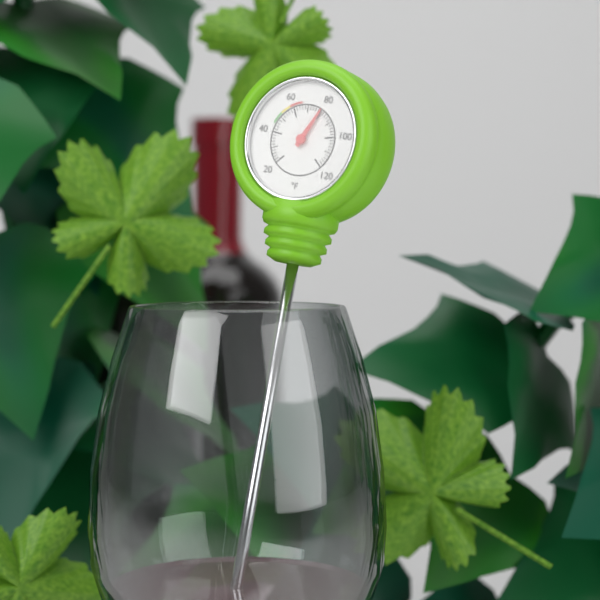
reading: 80 °F
